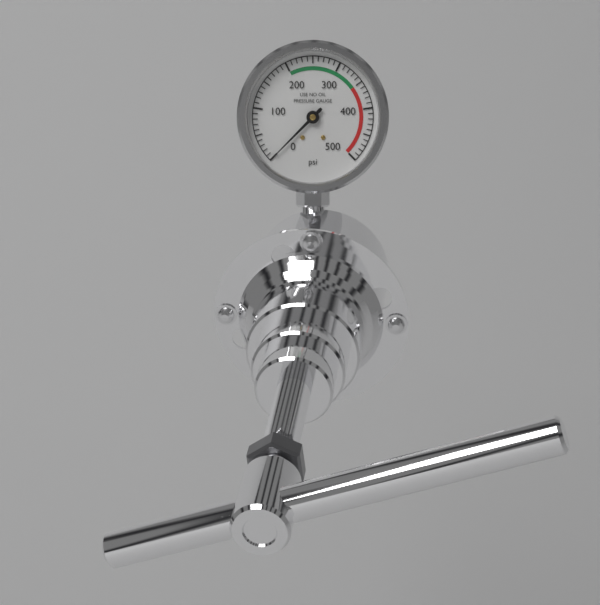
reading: 0 psi
